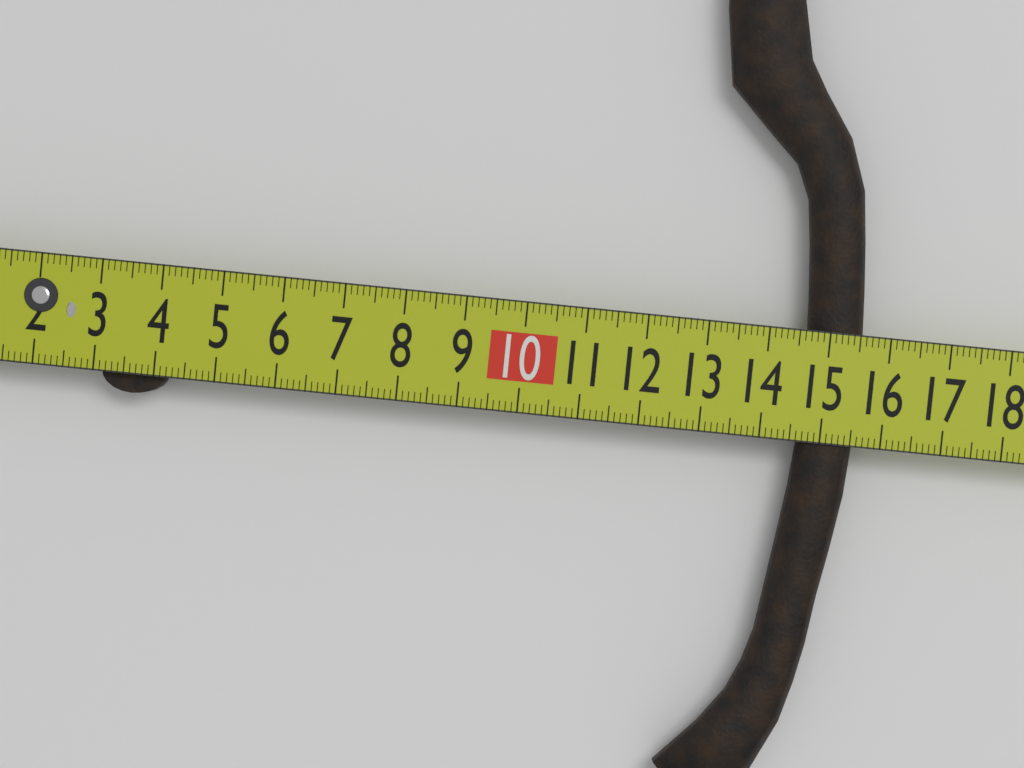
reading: 15.6 cm
